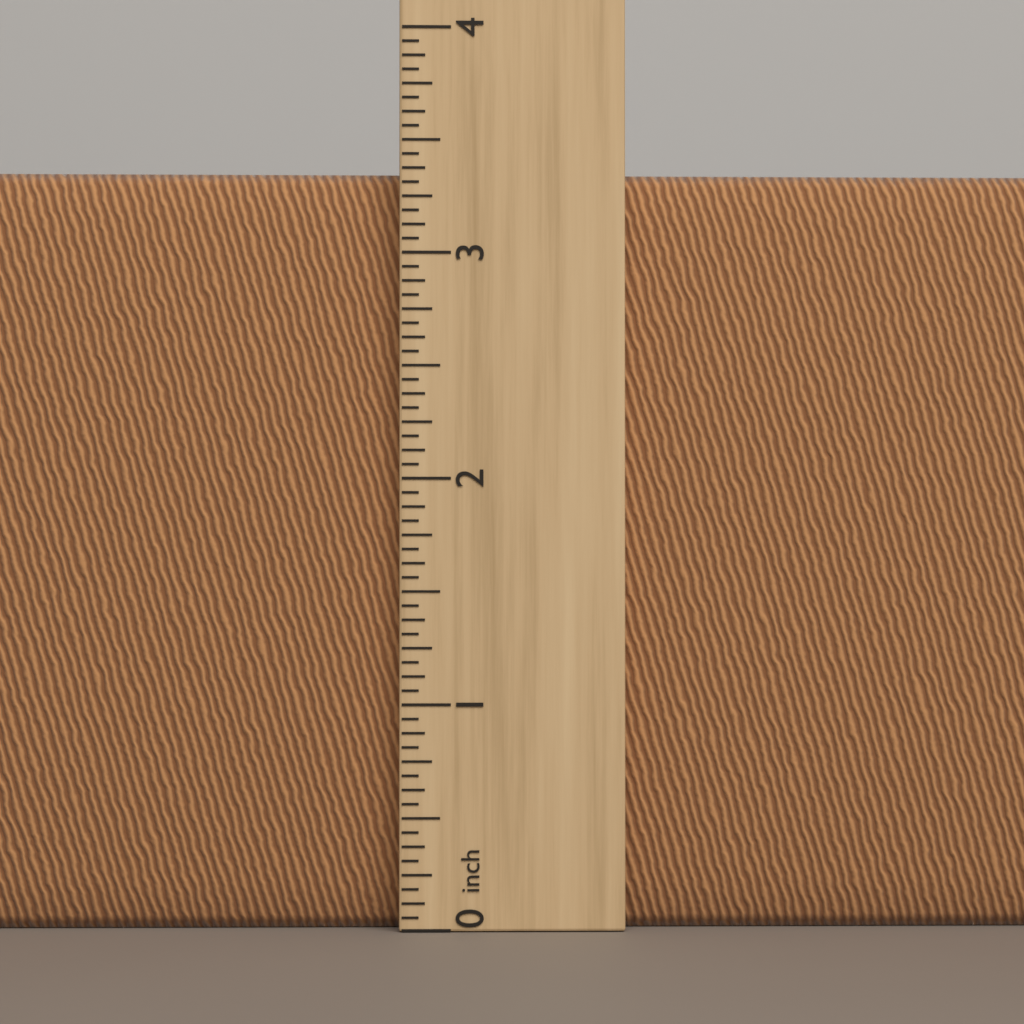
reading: 3.3750 inch
